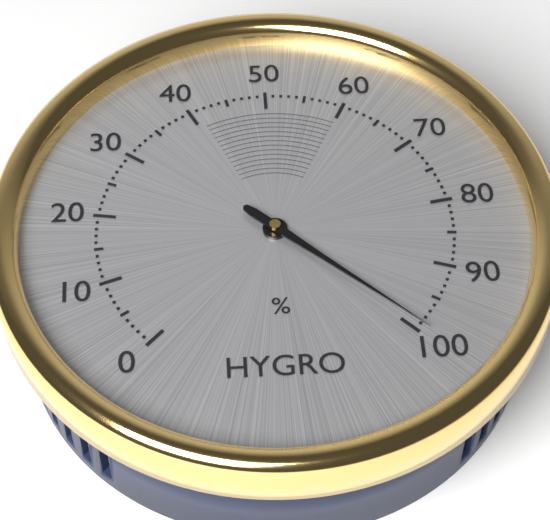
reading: 99 %
